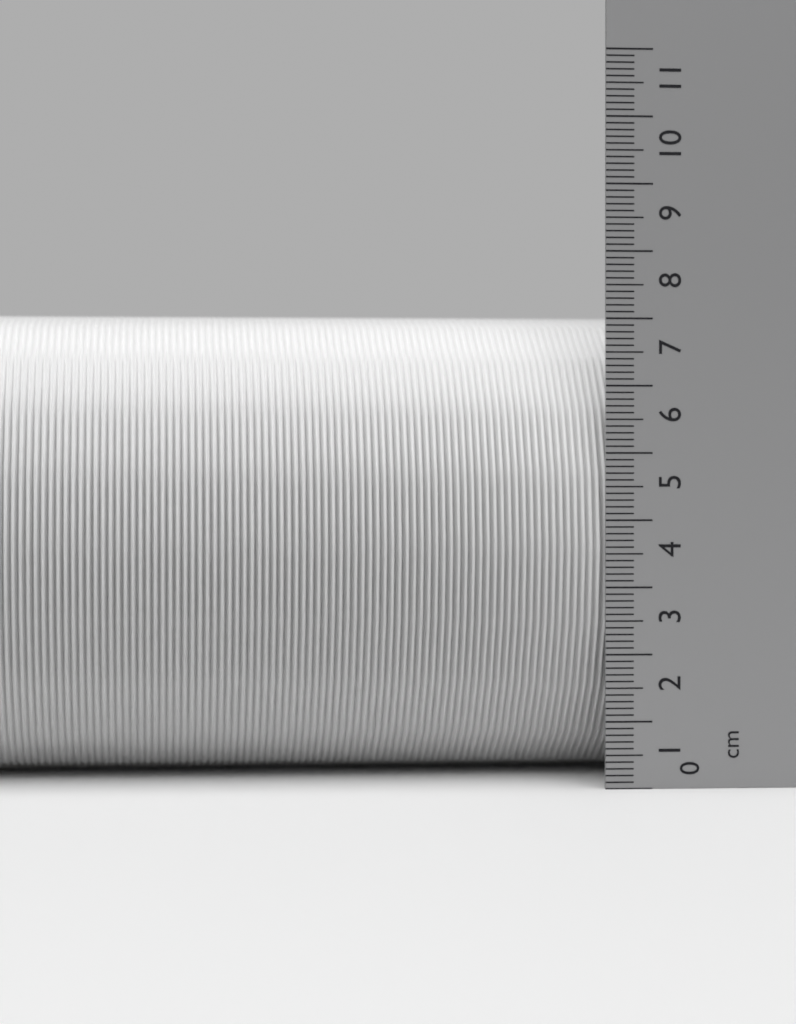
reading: 7.2 cm
